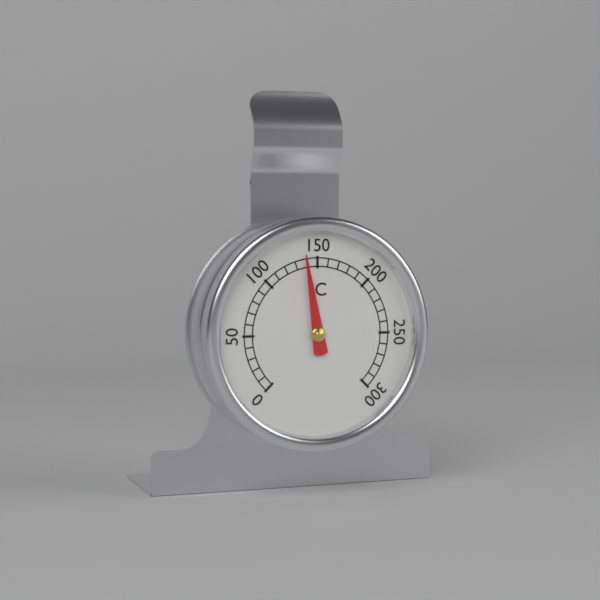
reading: 140 °C
